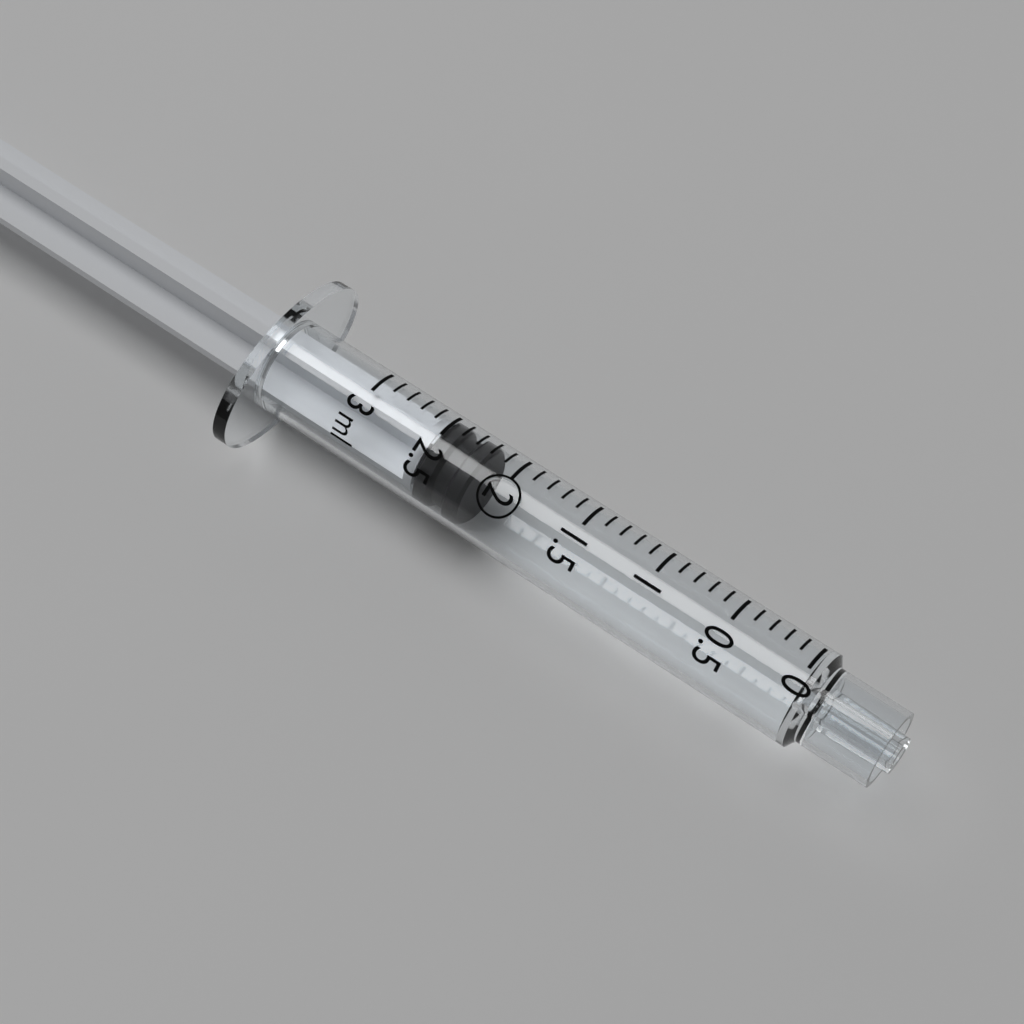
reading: 2.2 ml
